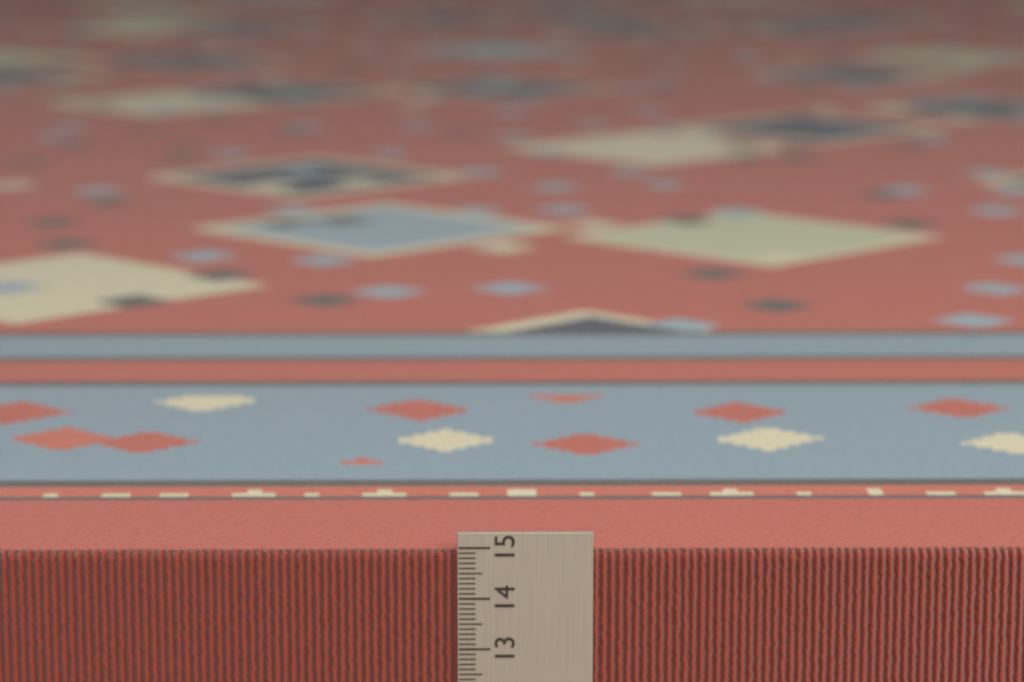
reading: 14.9 cm
